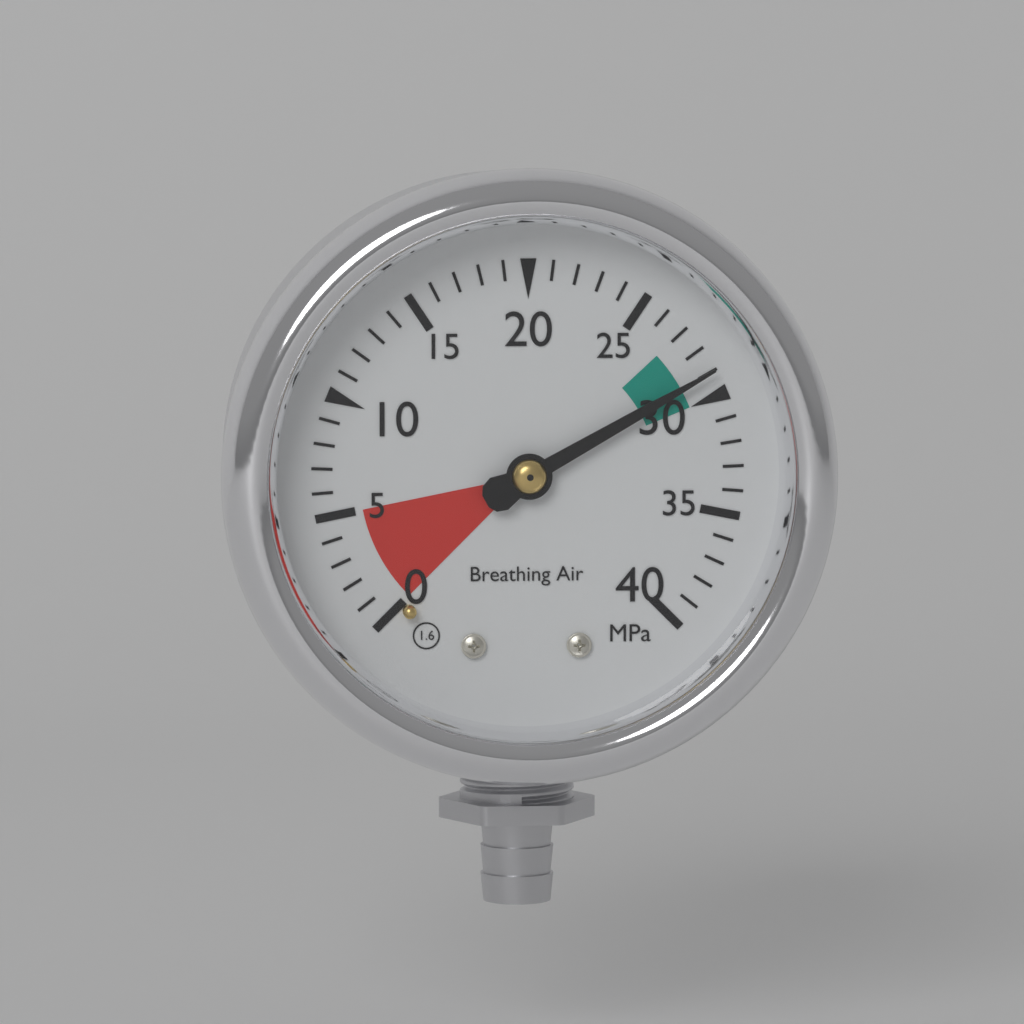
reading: 29 MPa
